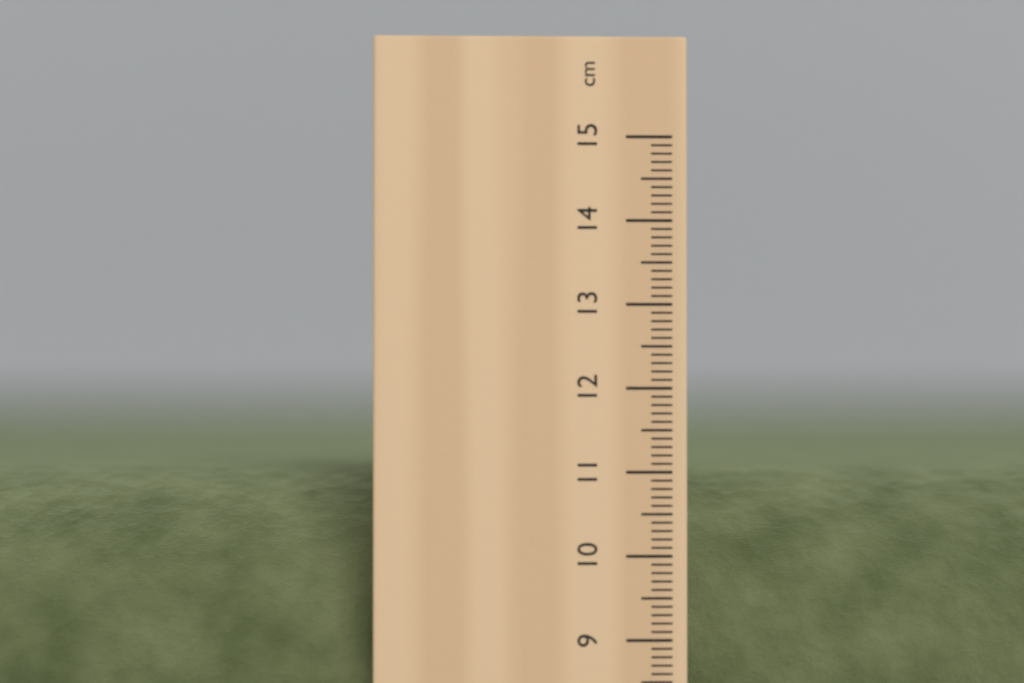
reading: 11.0 cm
